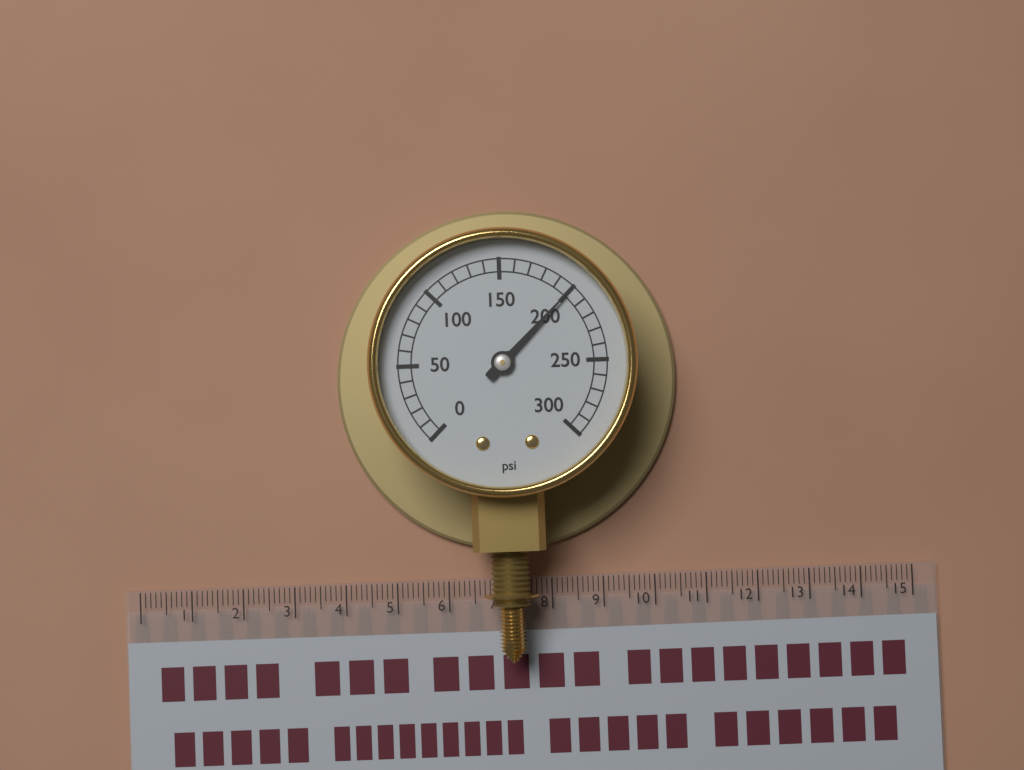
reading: 200 psi
